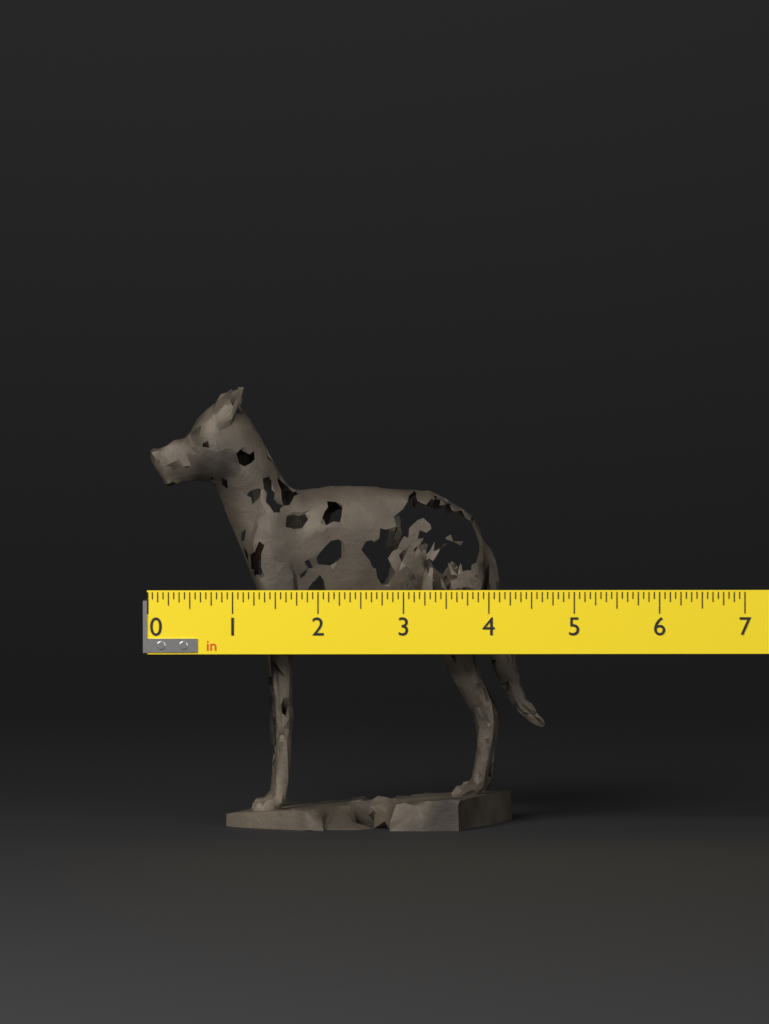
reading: 4.6875 in
